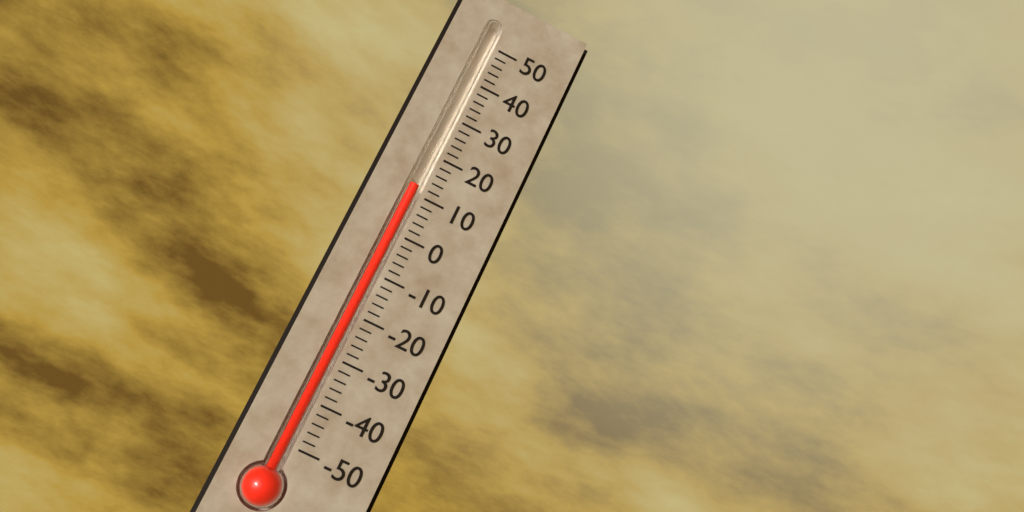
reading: 12 (no unit)
